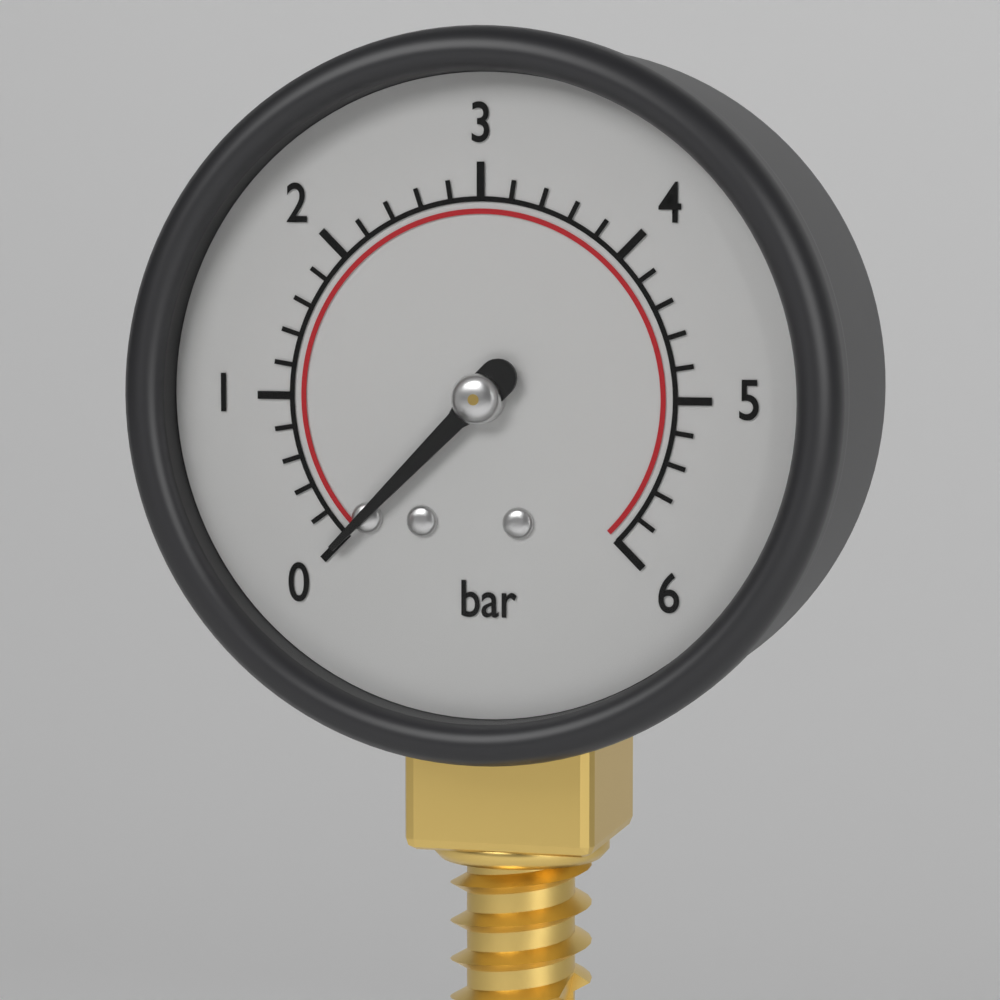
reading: 0.0 bar
